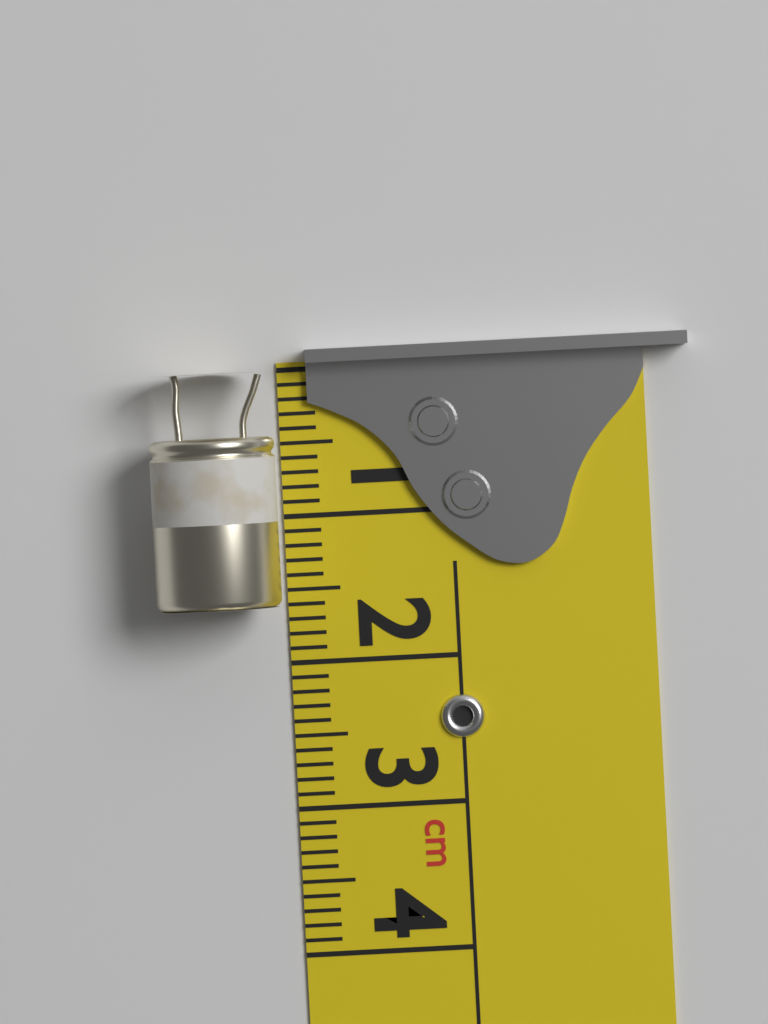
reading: 1.6 cm
